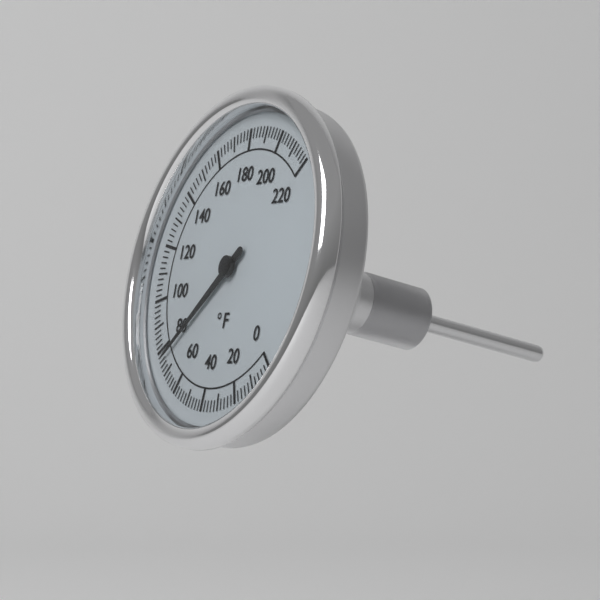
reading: 76 °F
